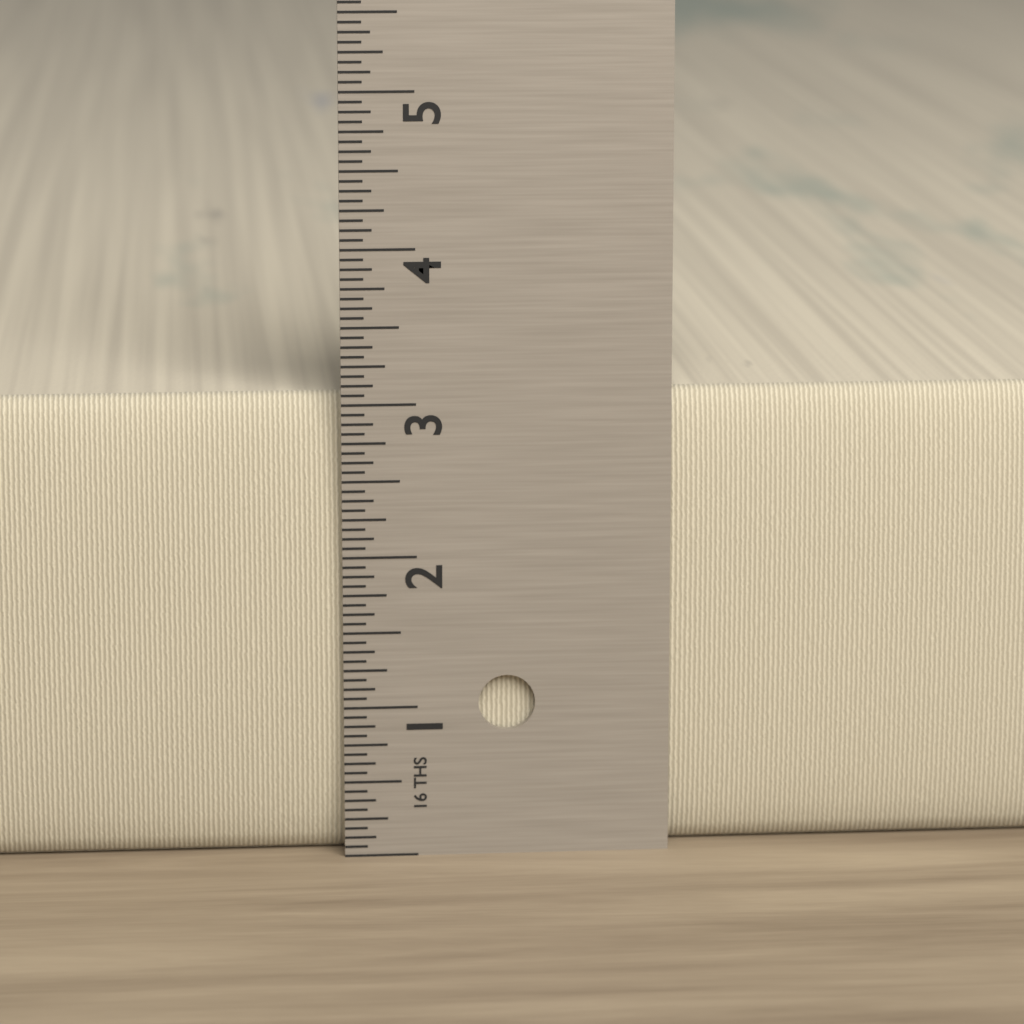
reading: 3.0625 in
